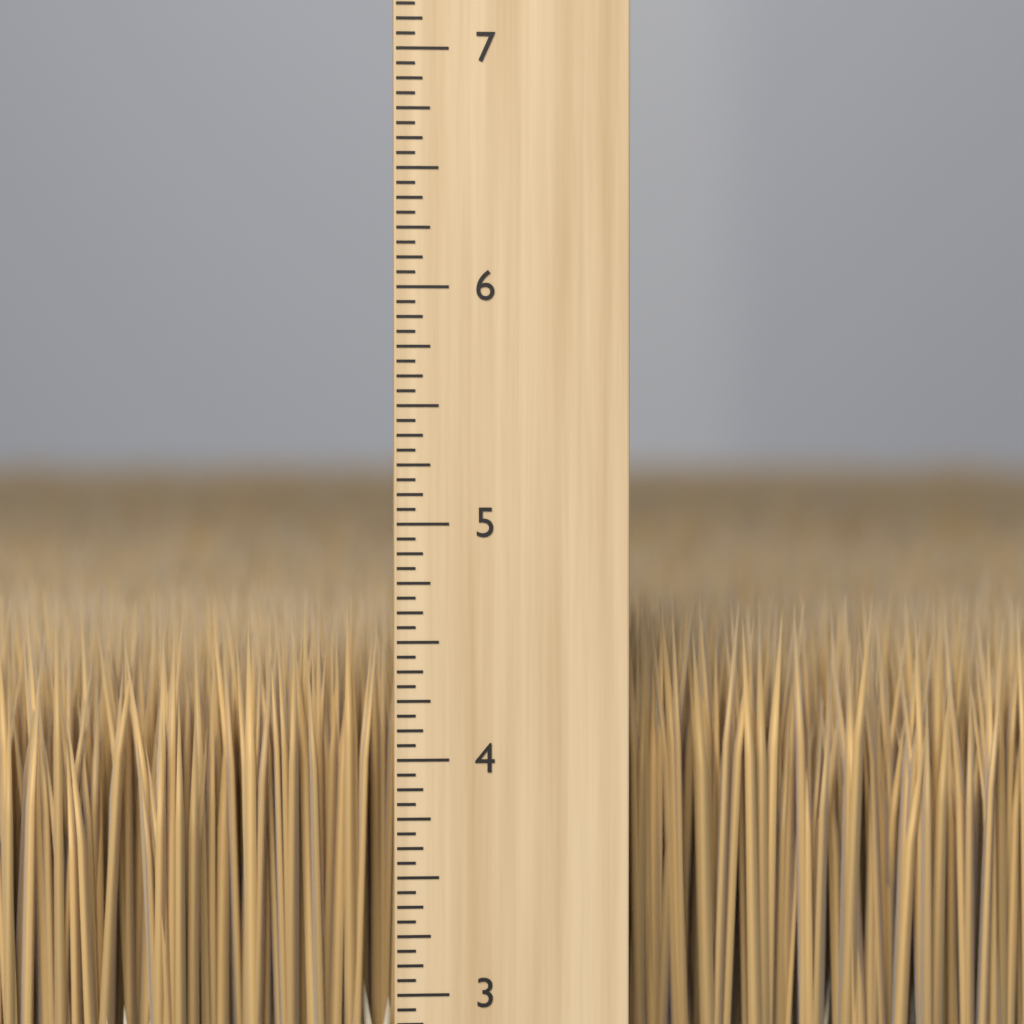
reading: 4.6875 inch
